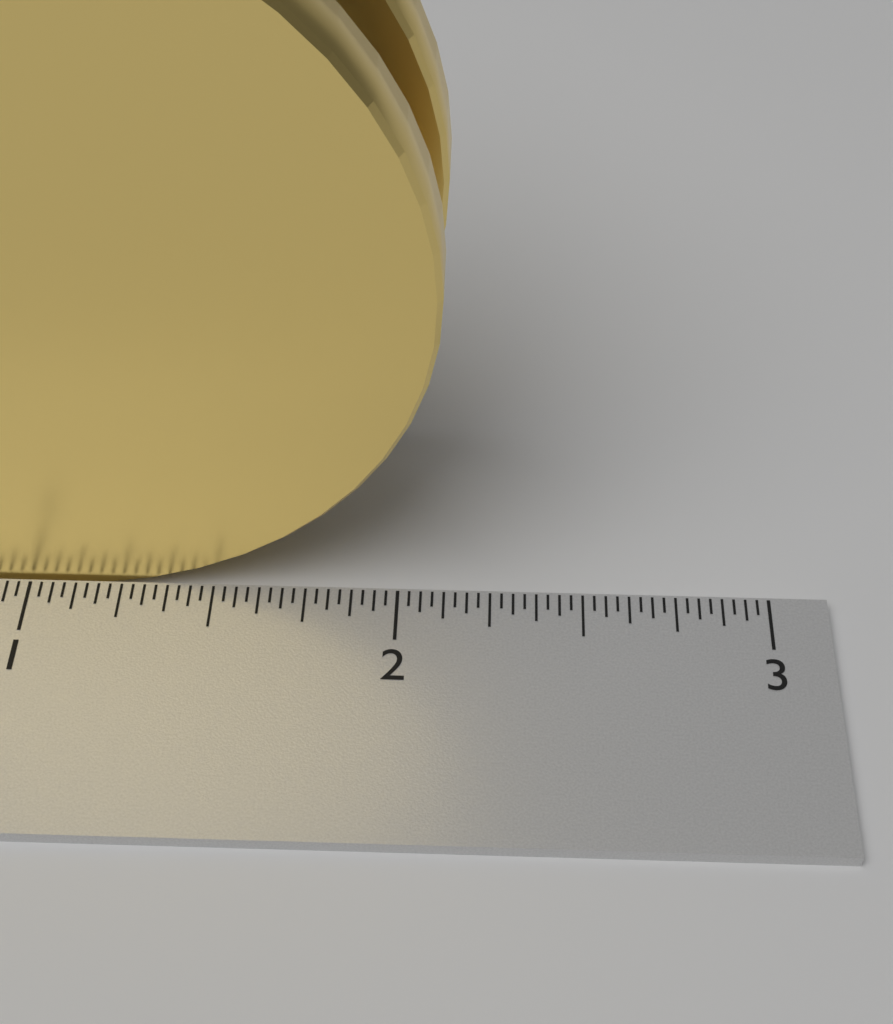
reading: 2.12500 inch
